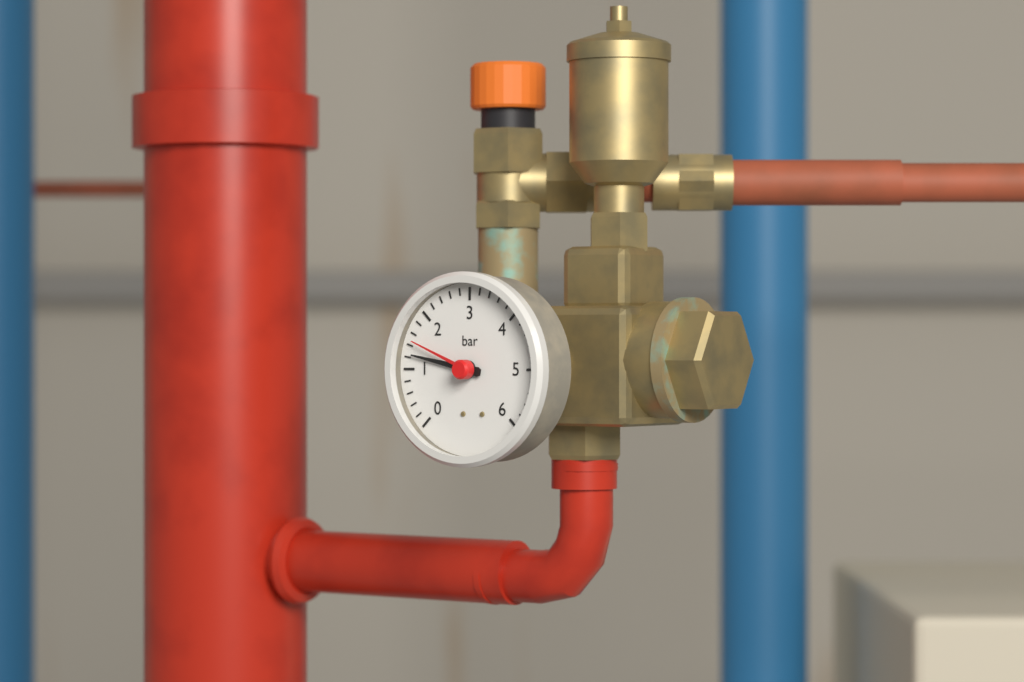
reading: 1.25 bar
